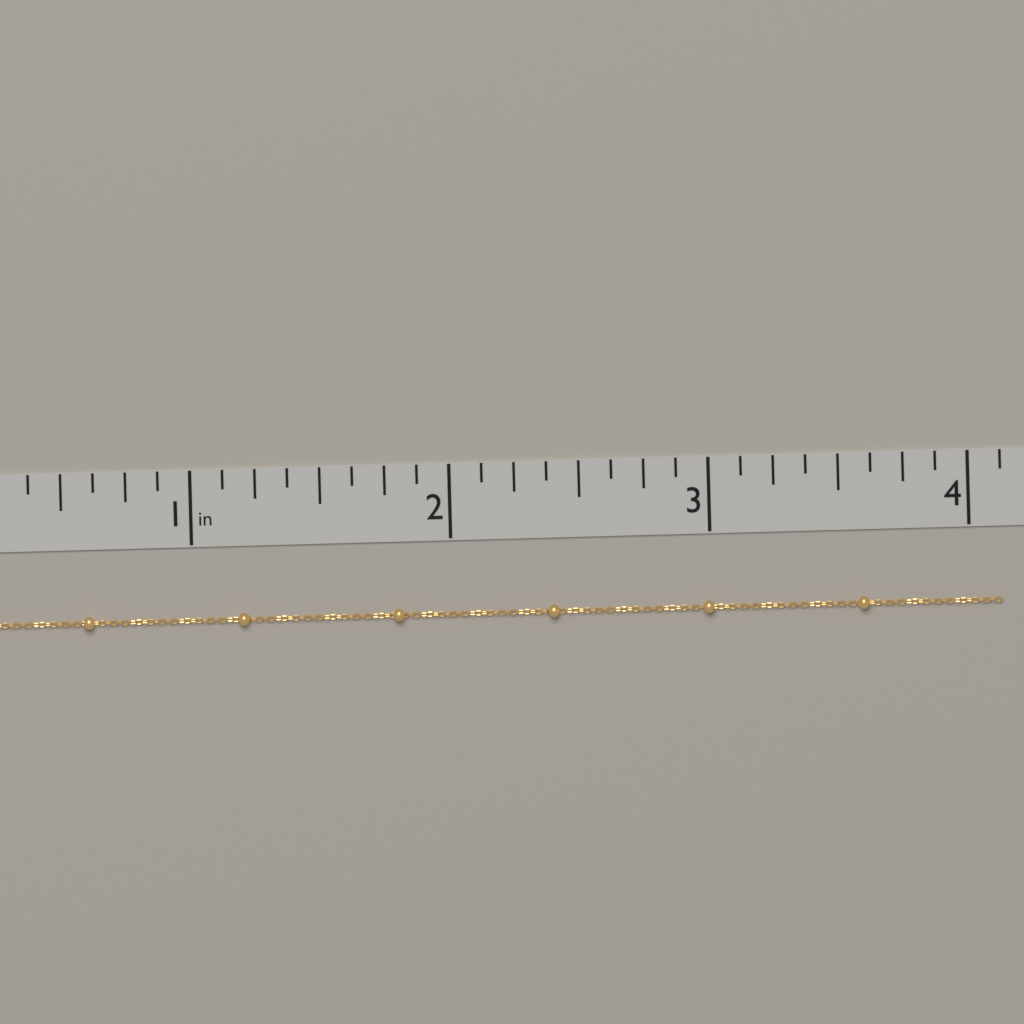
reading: 4.125 in
